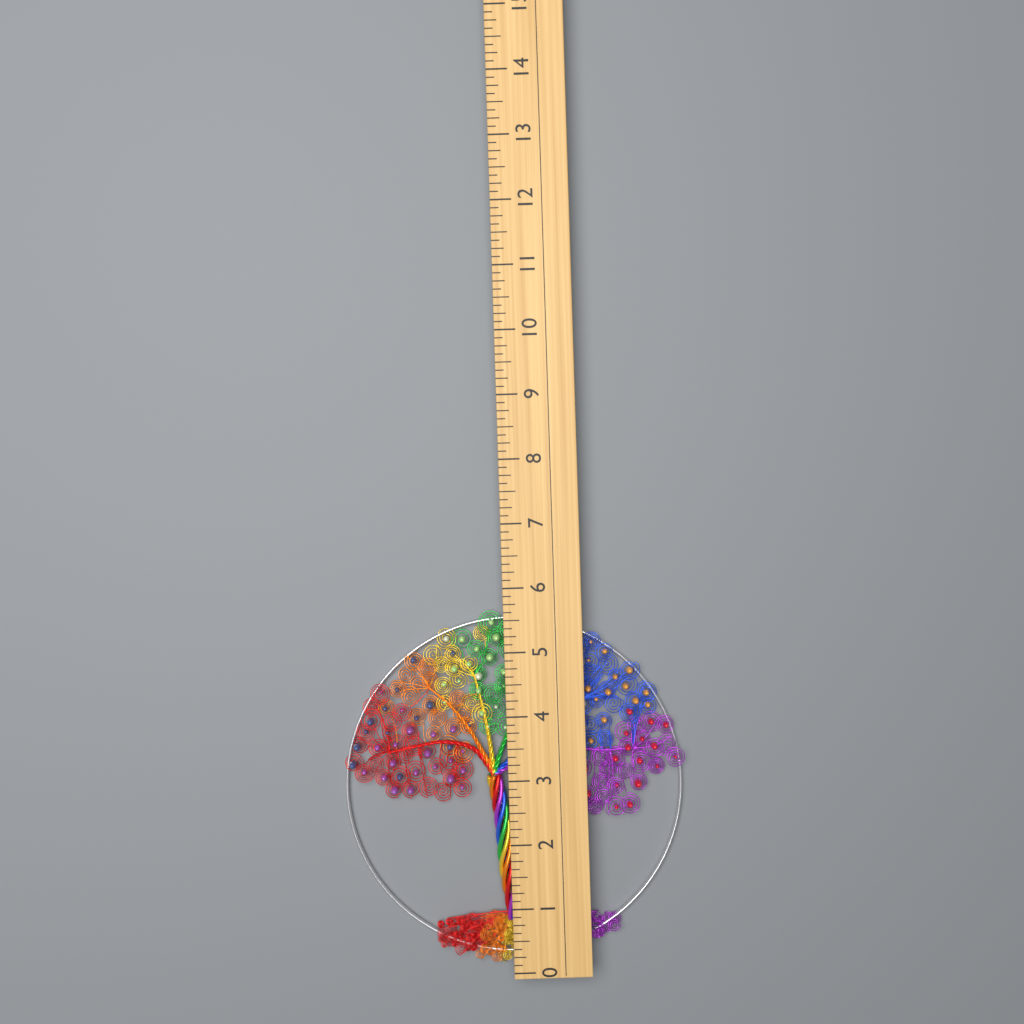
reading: 5.625 (no unit)
